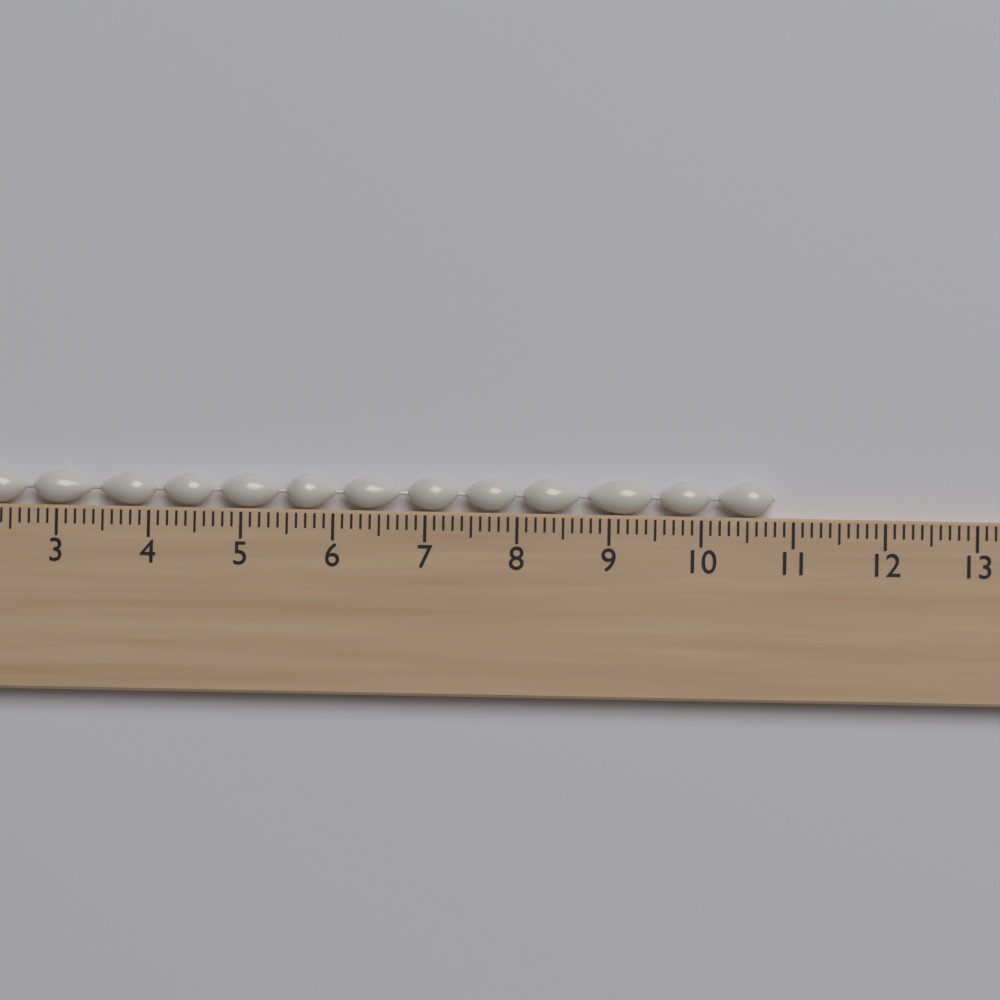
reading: 10.8 cm
